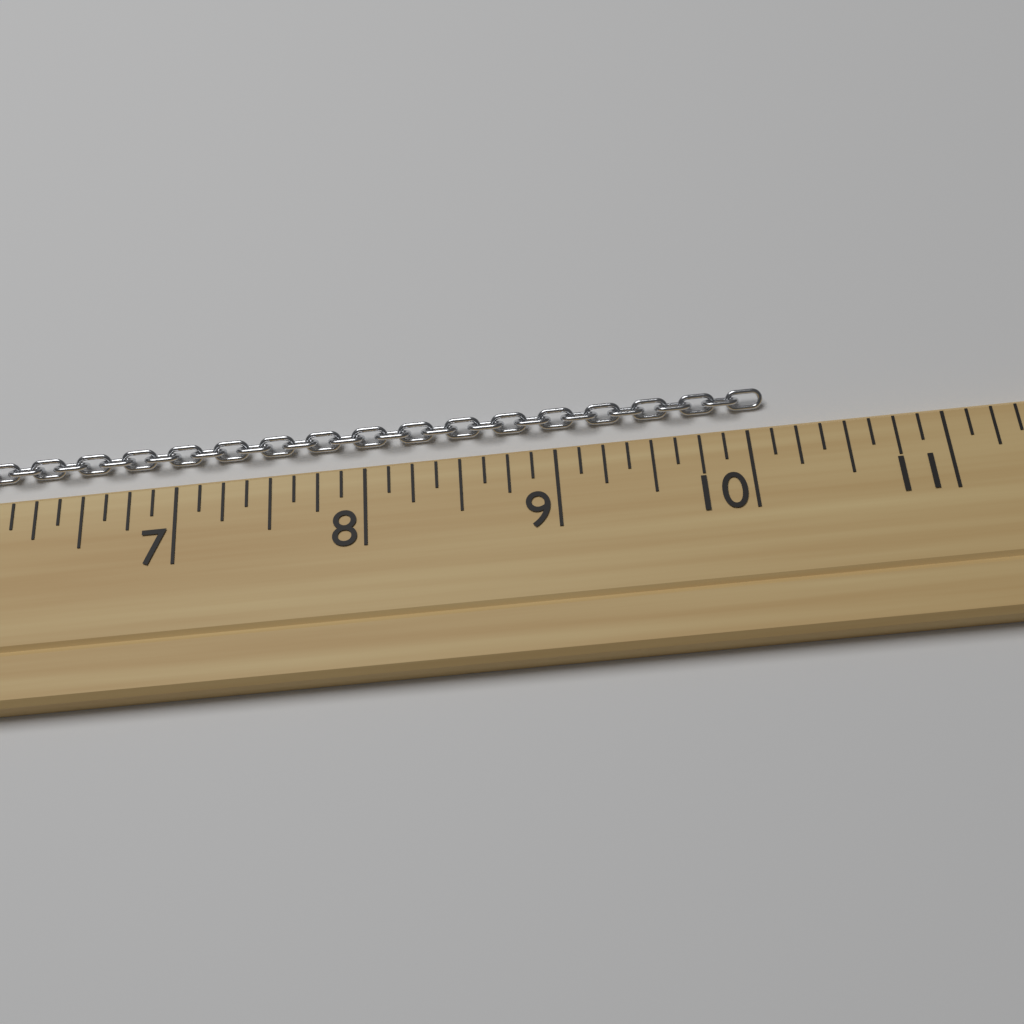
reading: 10.125 (no unit)
